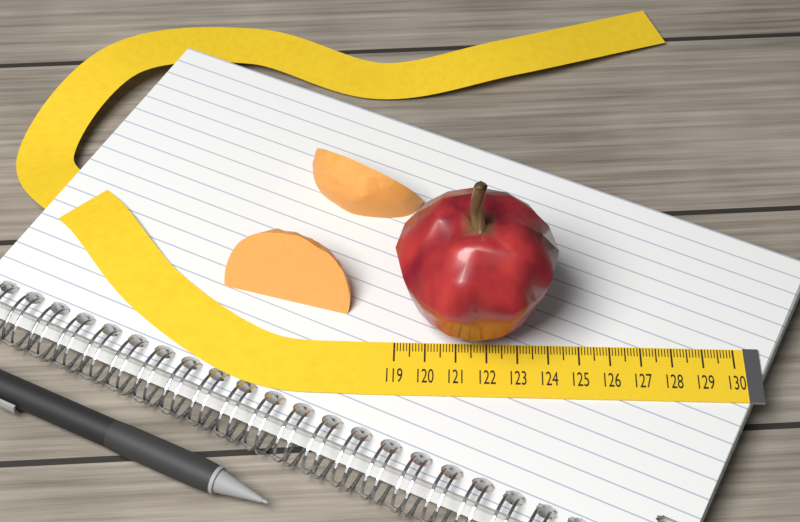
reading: 124.2 (no unit)
